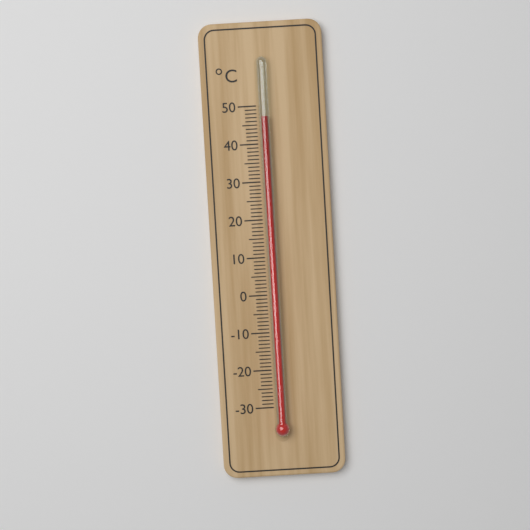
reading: 47 °C
